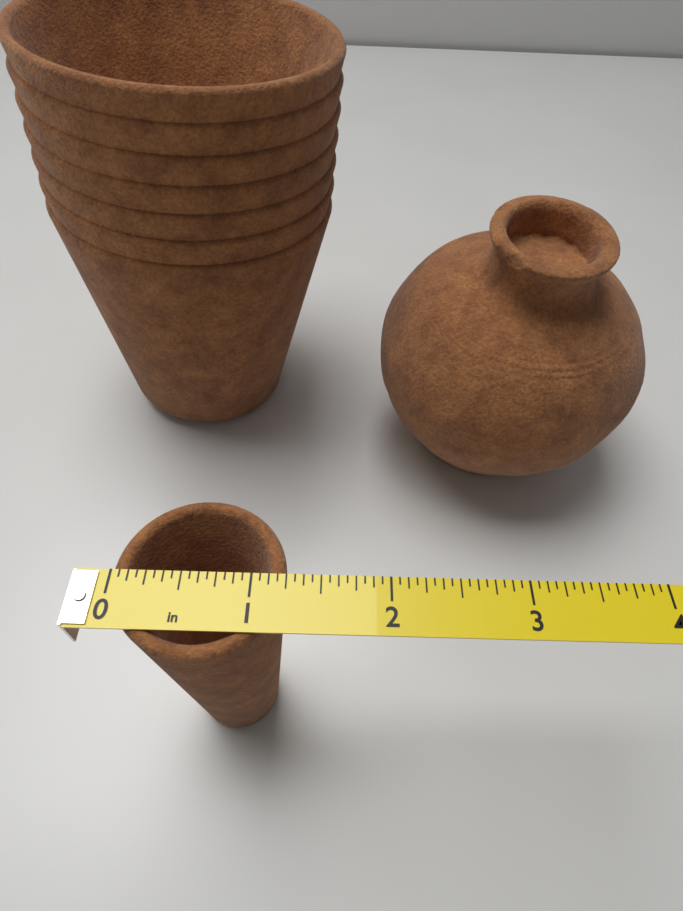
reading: 1.2500 in
